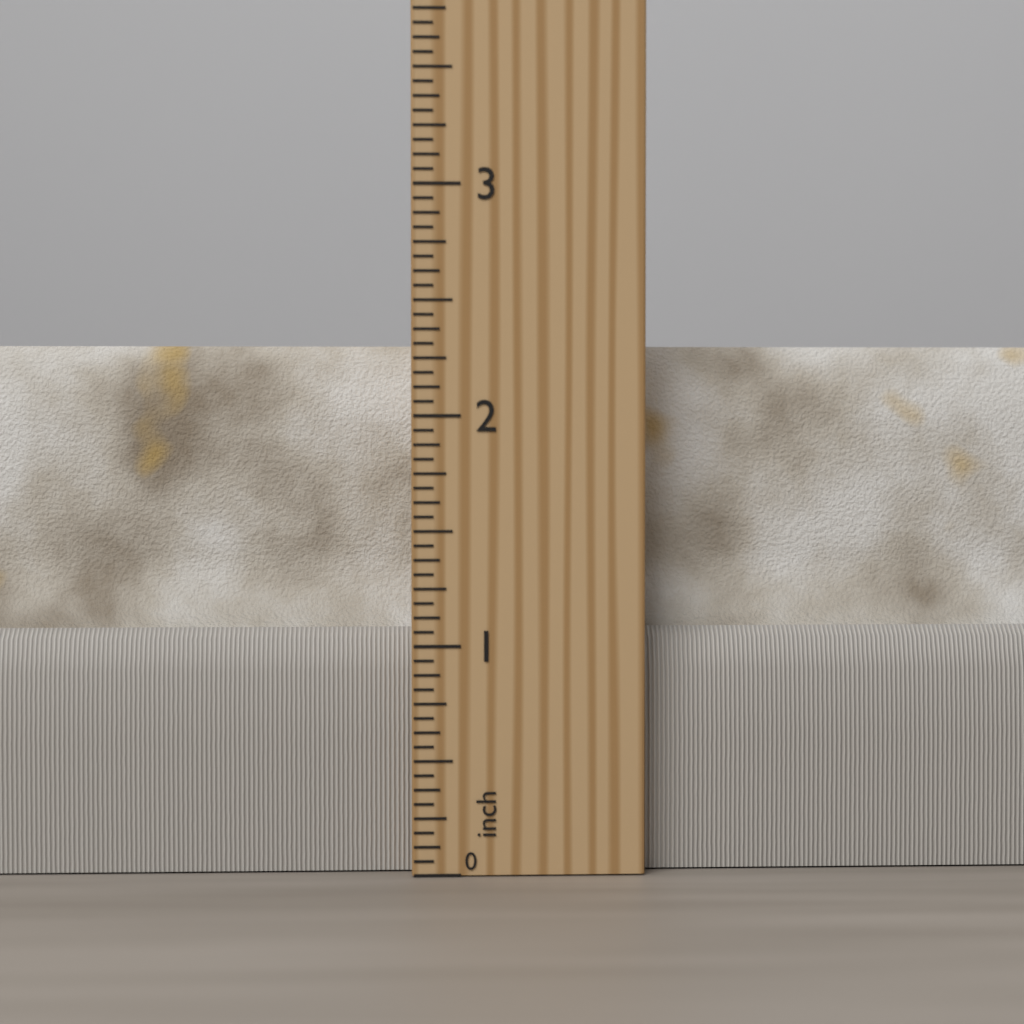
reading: 2.3125 inch
